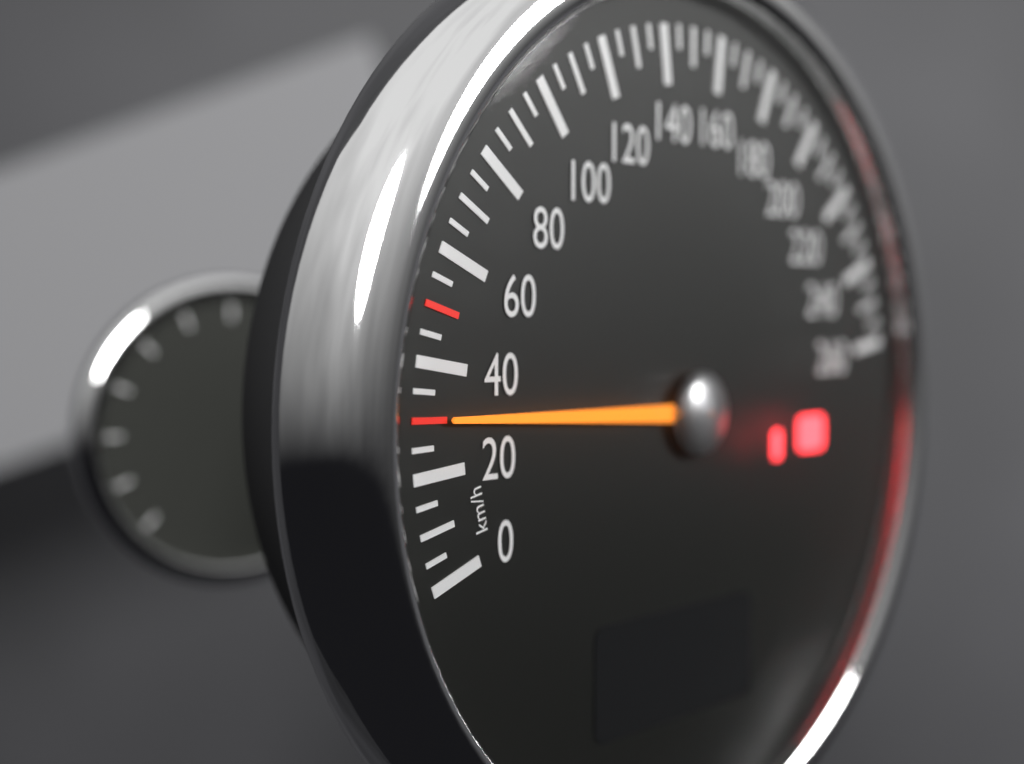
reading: 30 km/h
